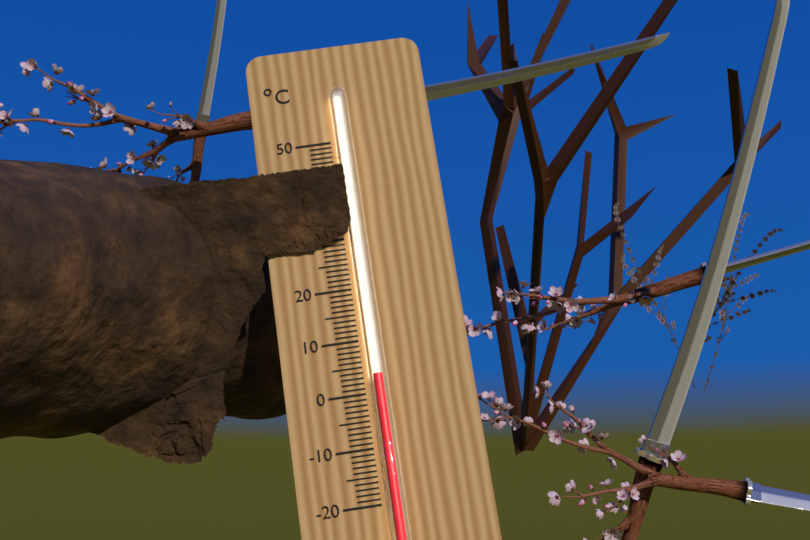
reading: 3 °C
